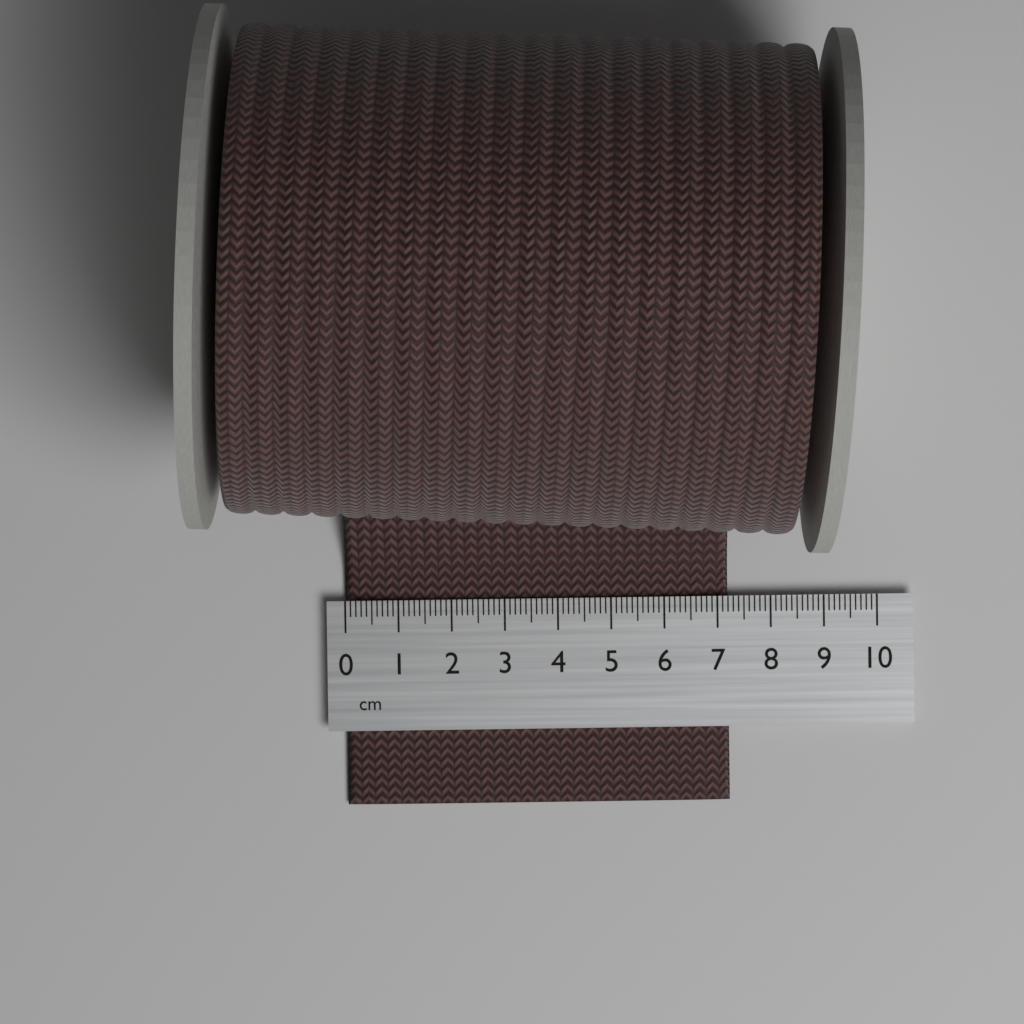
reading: 7.2 cm
